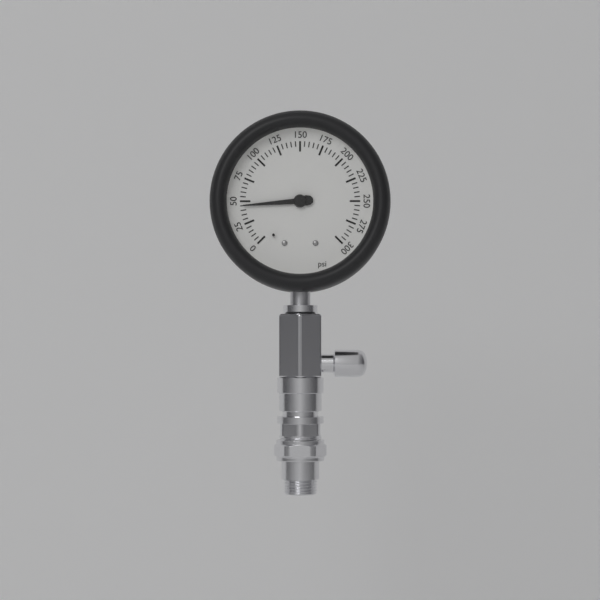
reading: 45 psi
